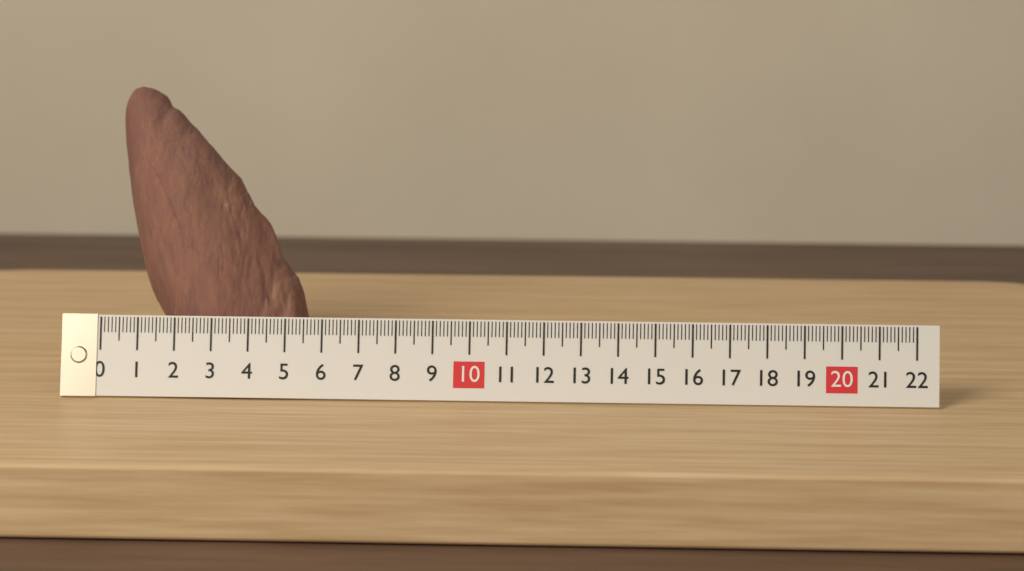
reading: 5.4 (no unit)
